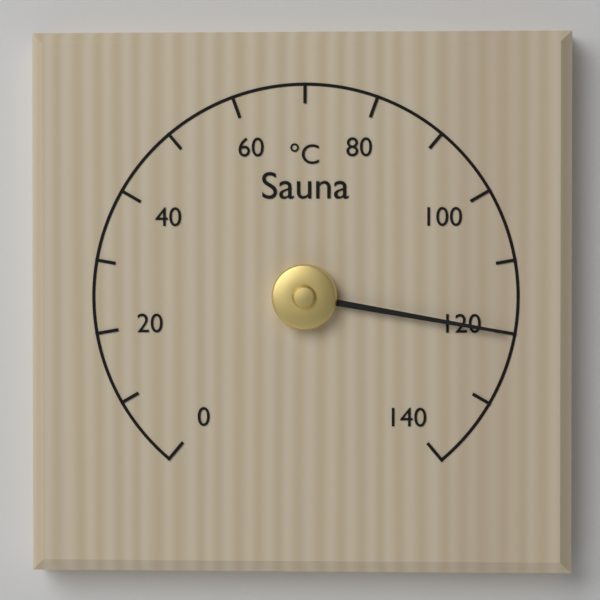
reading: 120 °C
